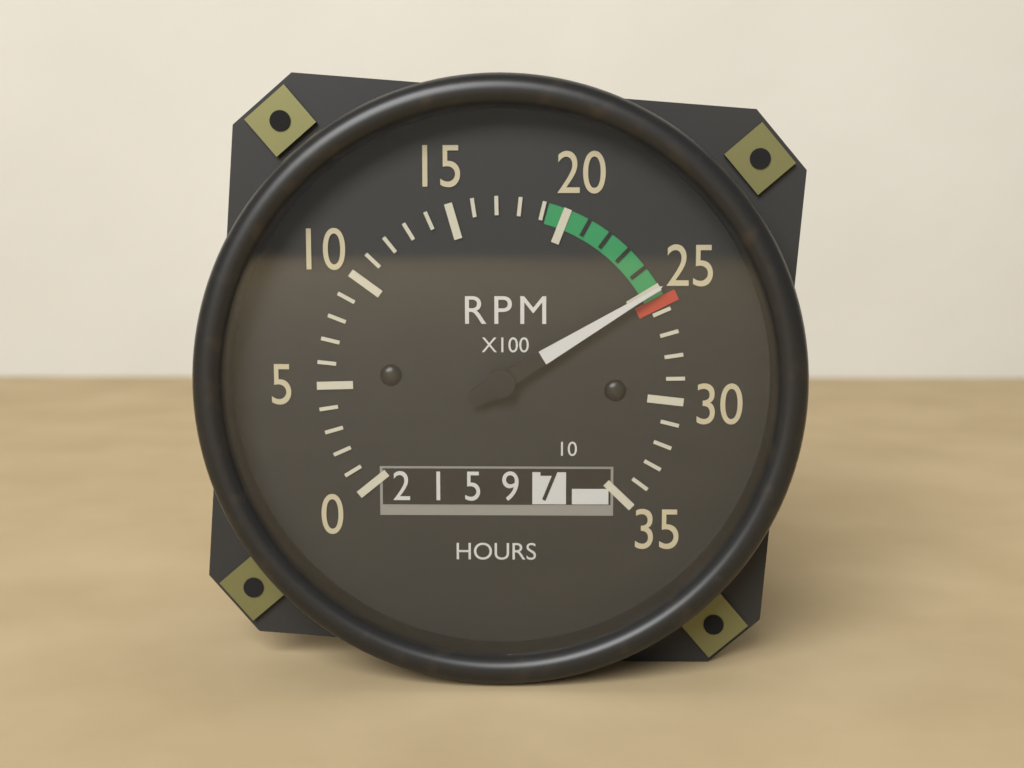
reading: 25 RPM x100
